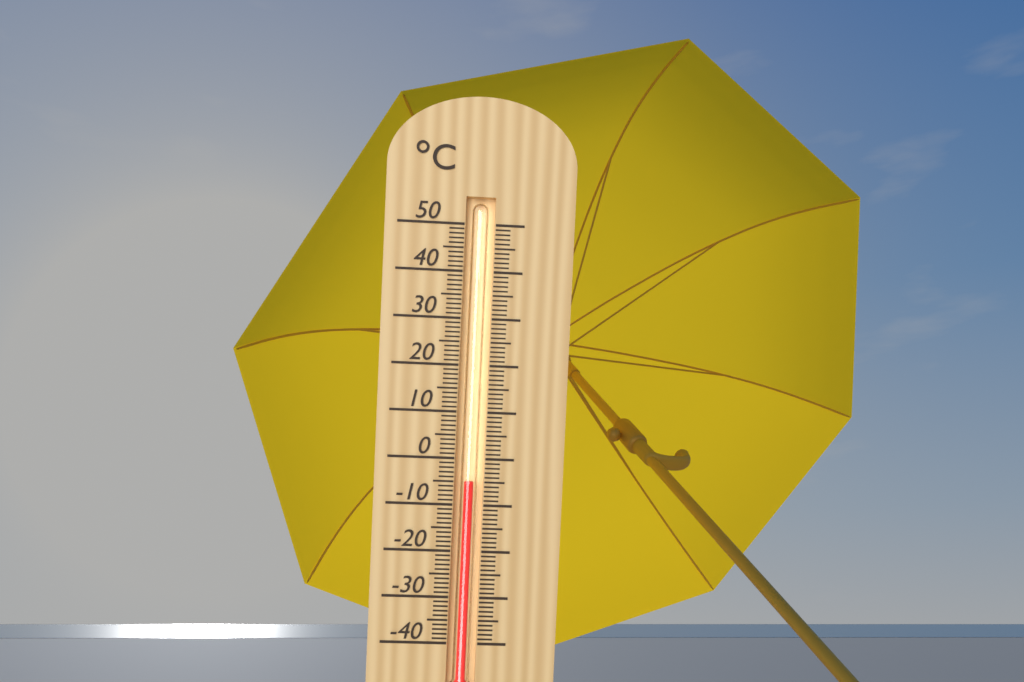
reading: -5 °C
